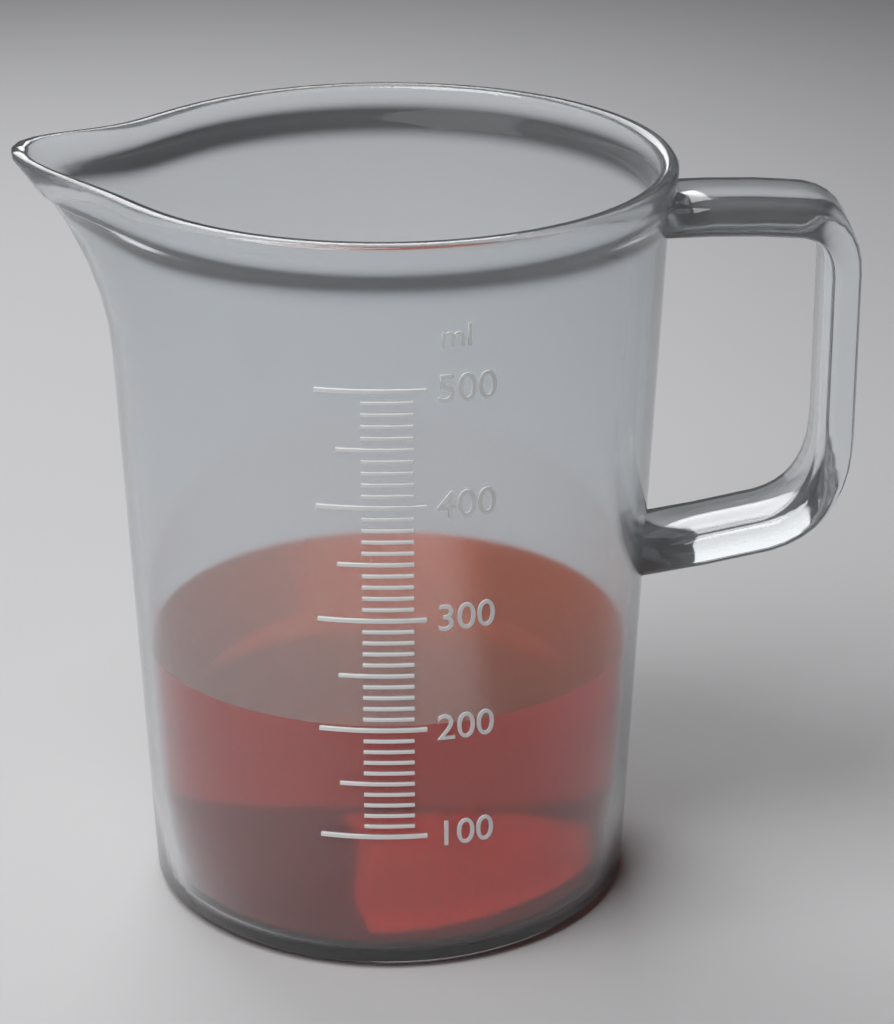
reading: 200 ml
